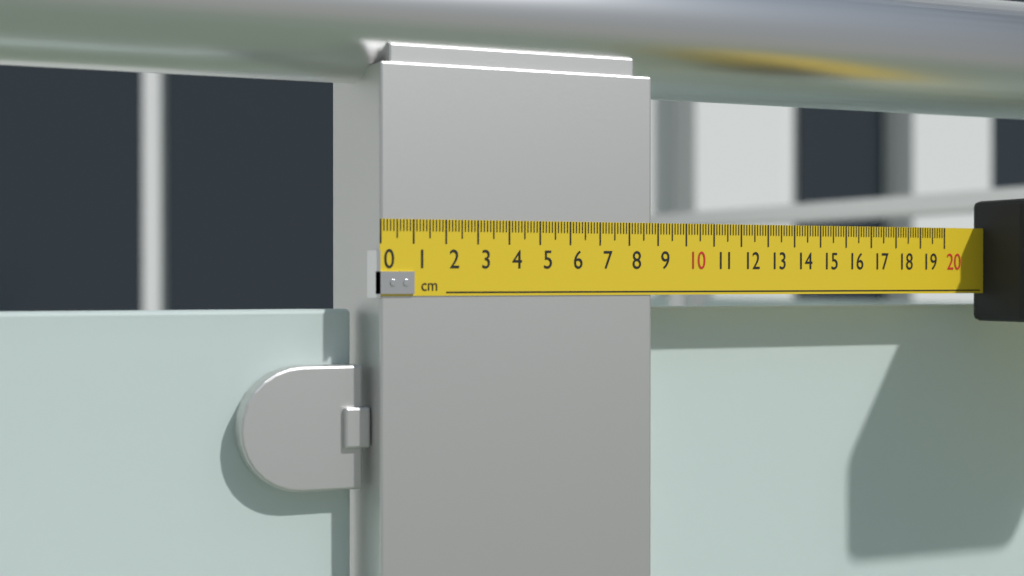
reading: 8.8 cm
